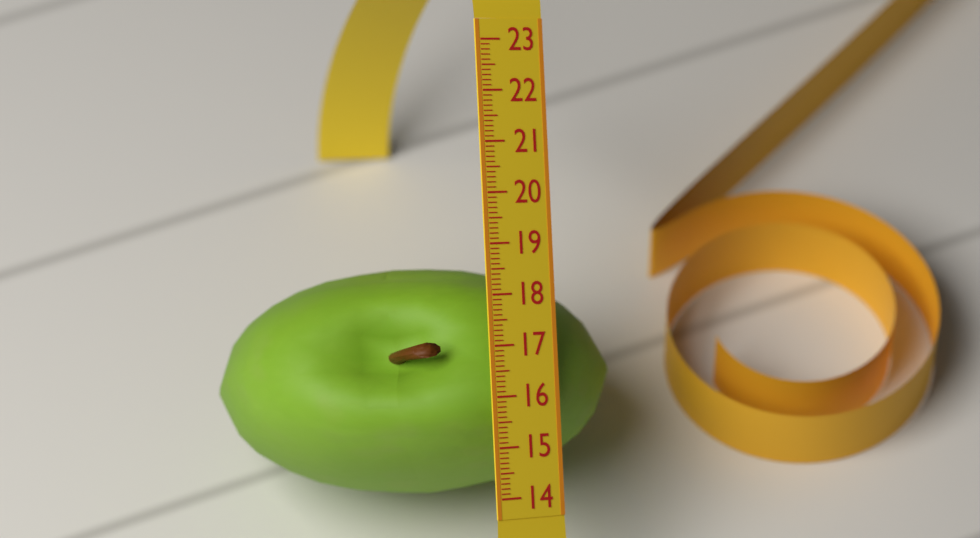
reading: 18.6 (no unit)
